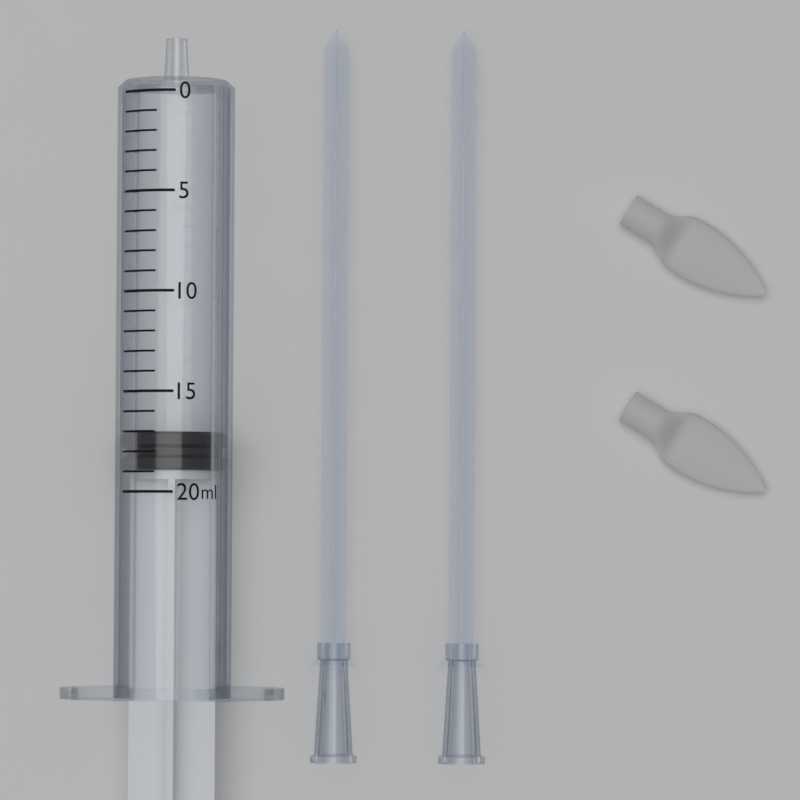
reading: 17 ml
